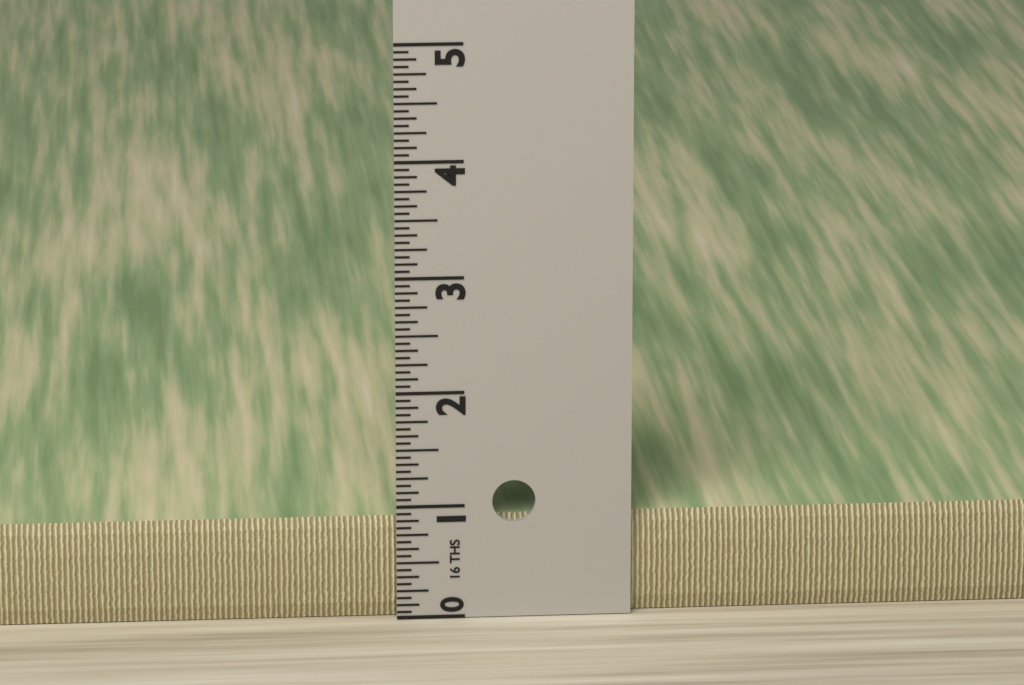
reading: 0.8750 in
